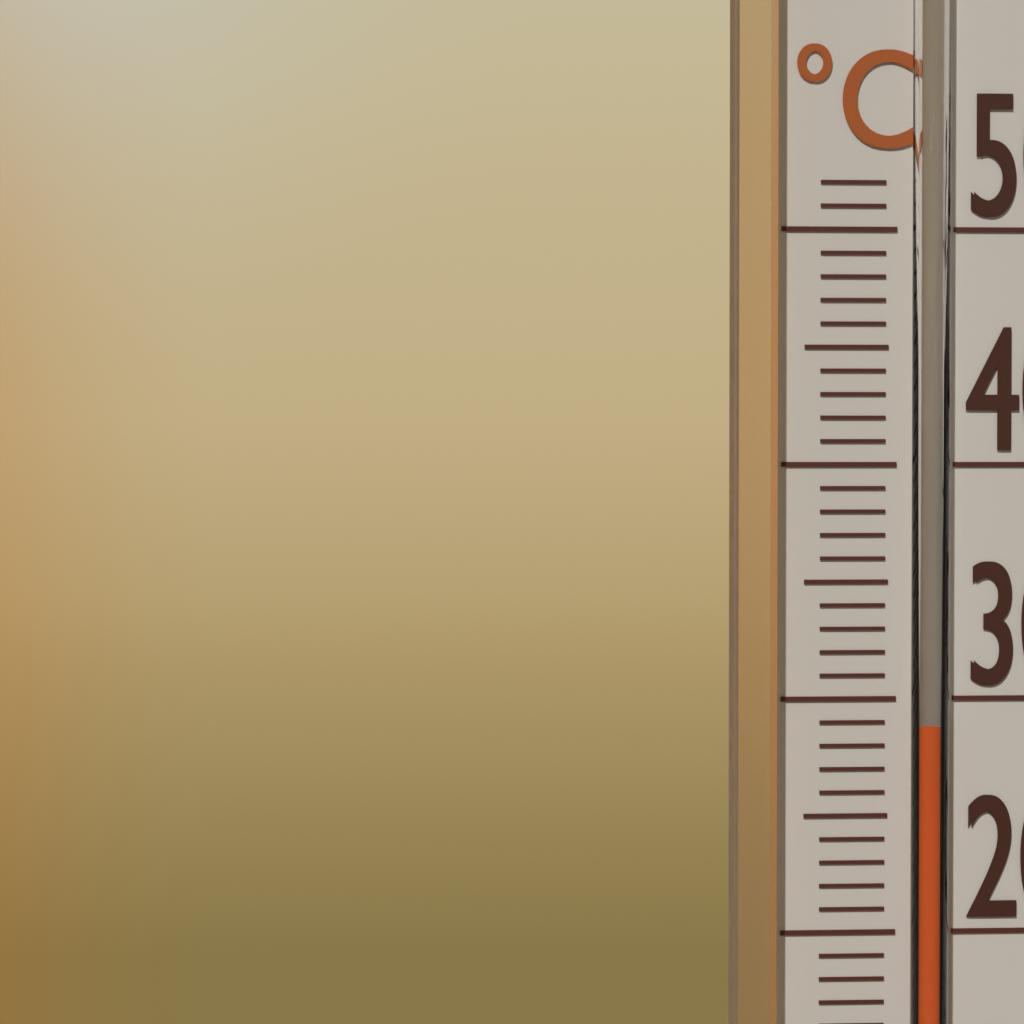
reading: 29 °C
